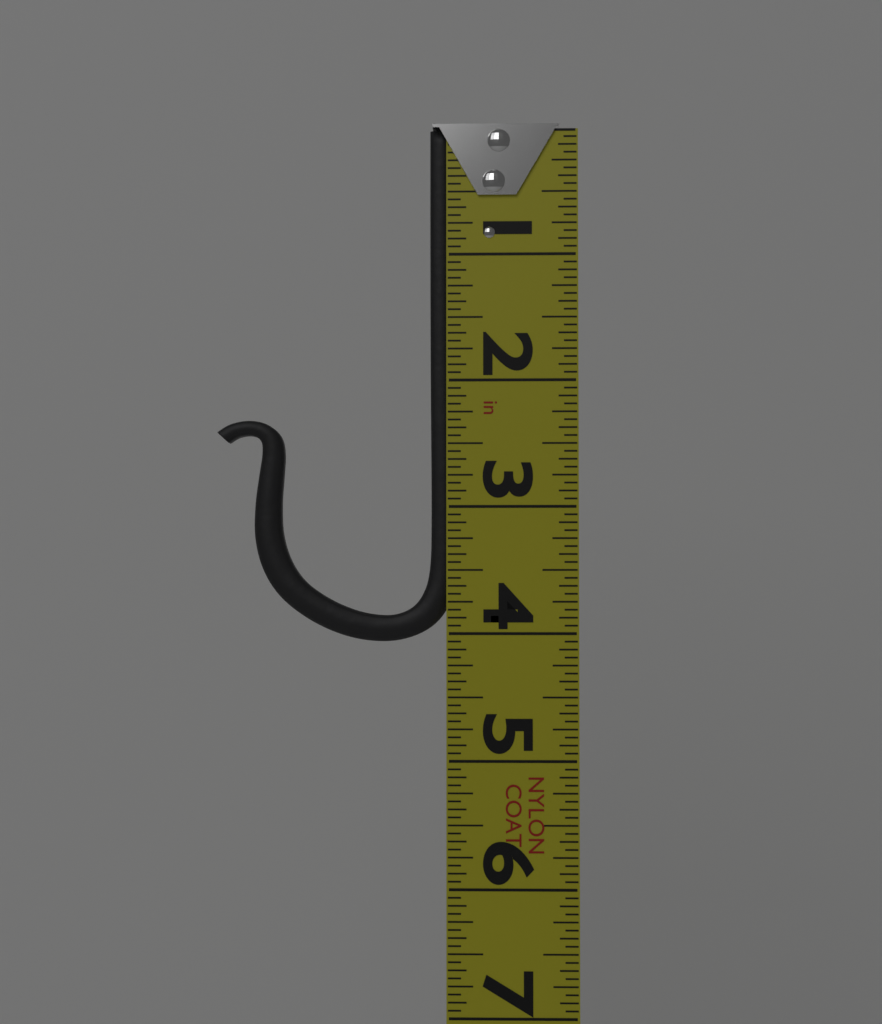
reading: 4.0625 in
